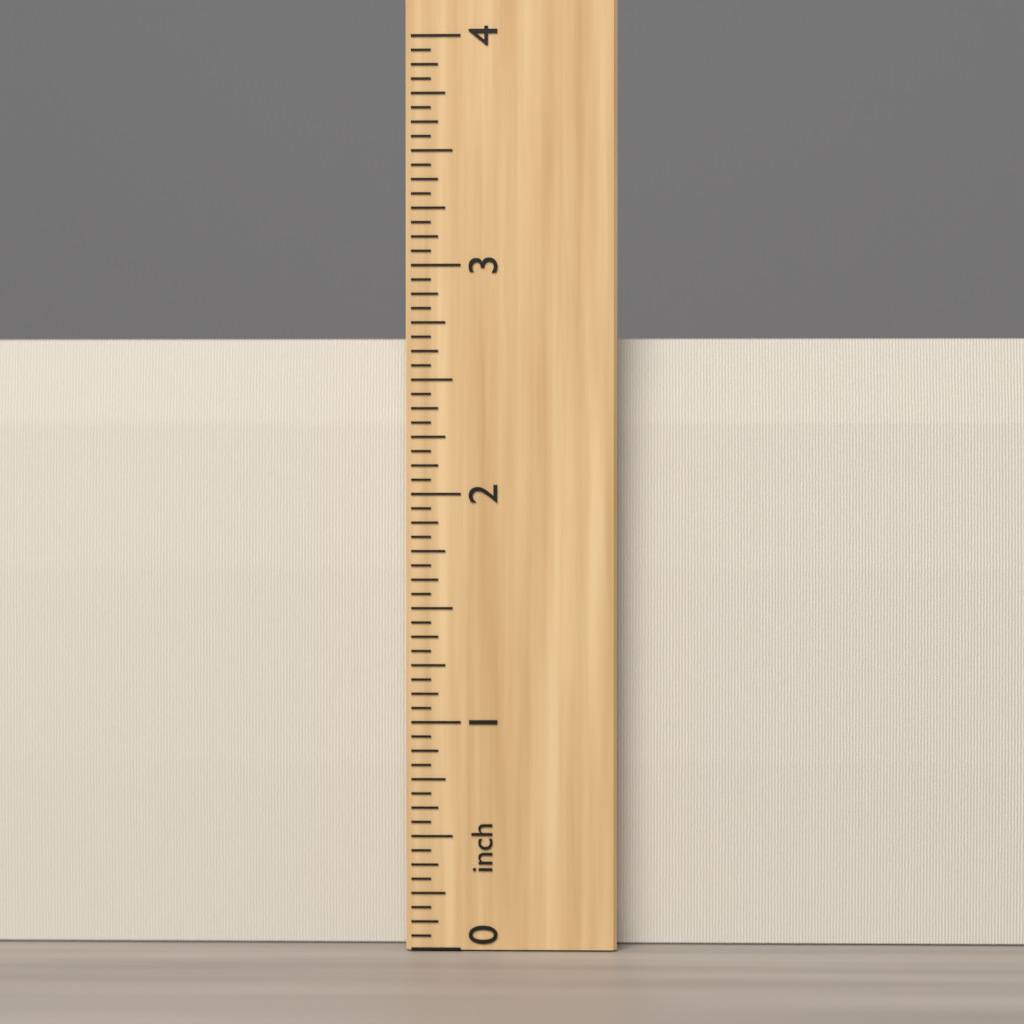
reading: 2.6875 inch
